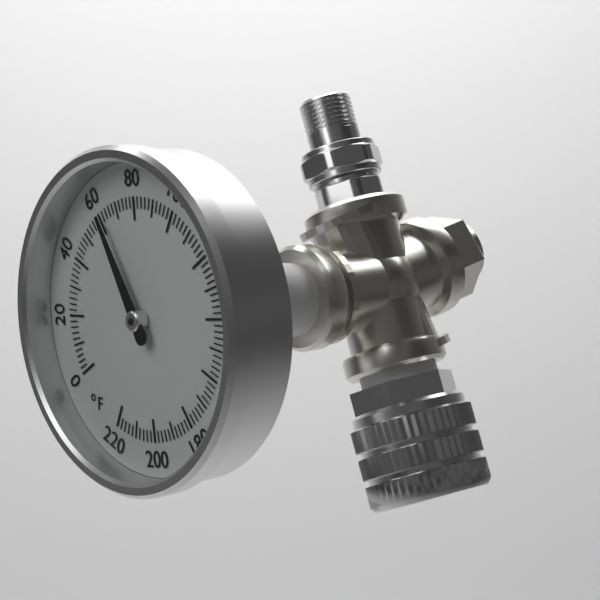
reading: 62 °F
